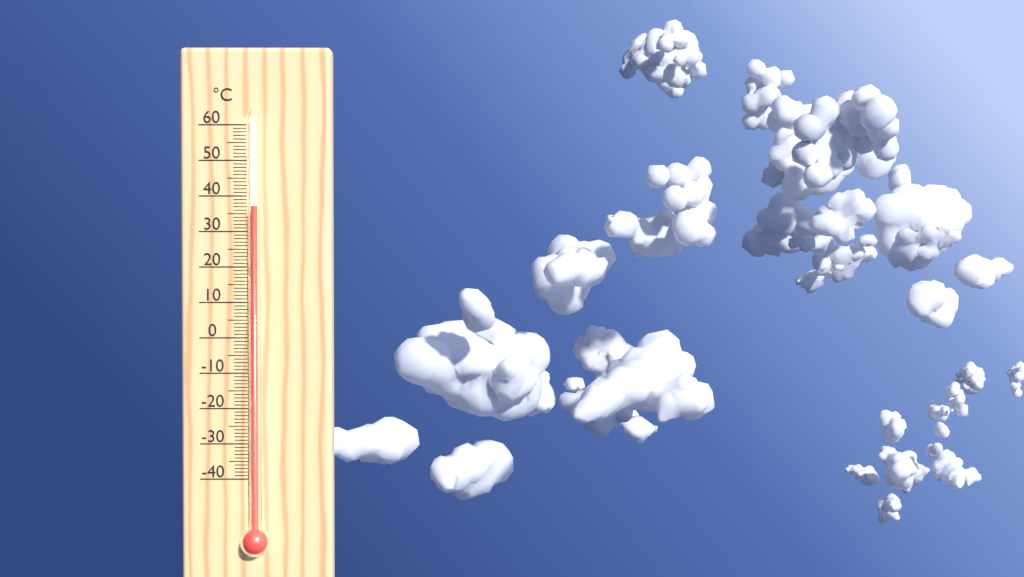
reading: 37 °C
